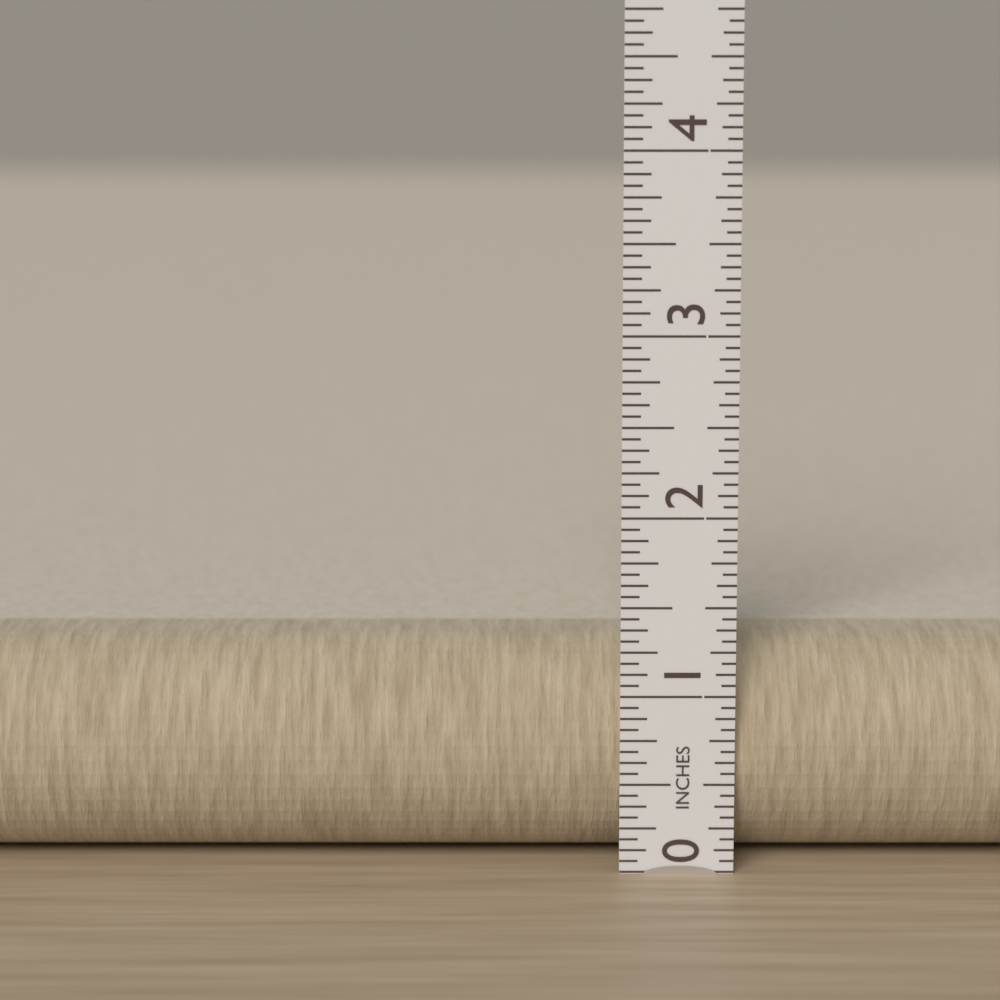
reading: 1.2500 in
